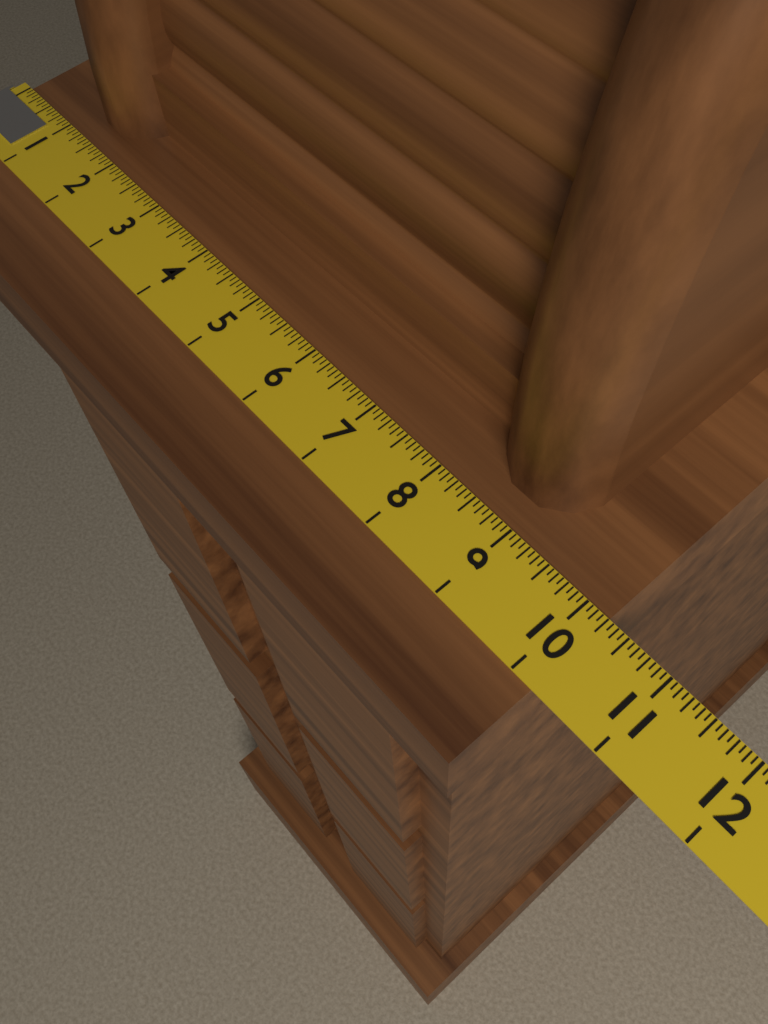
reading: 10.2500 (no unit)
